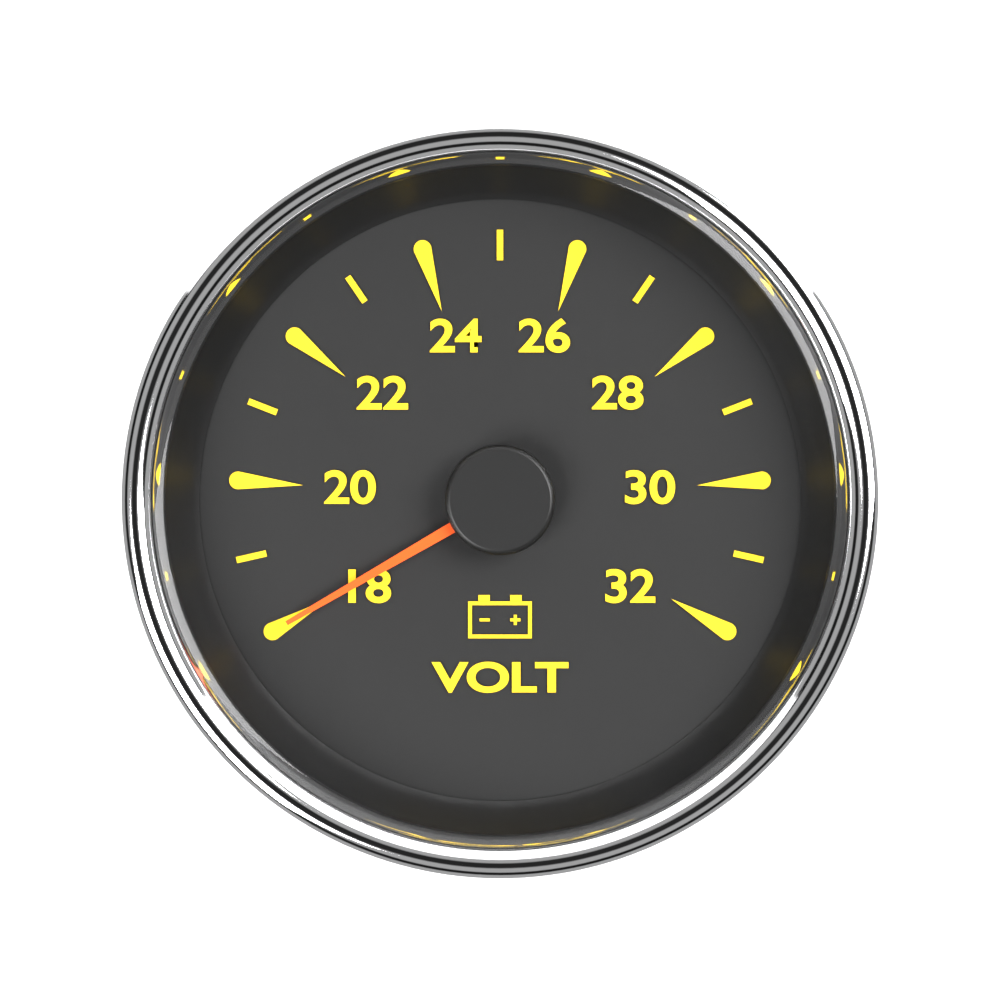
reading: 18 V
